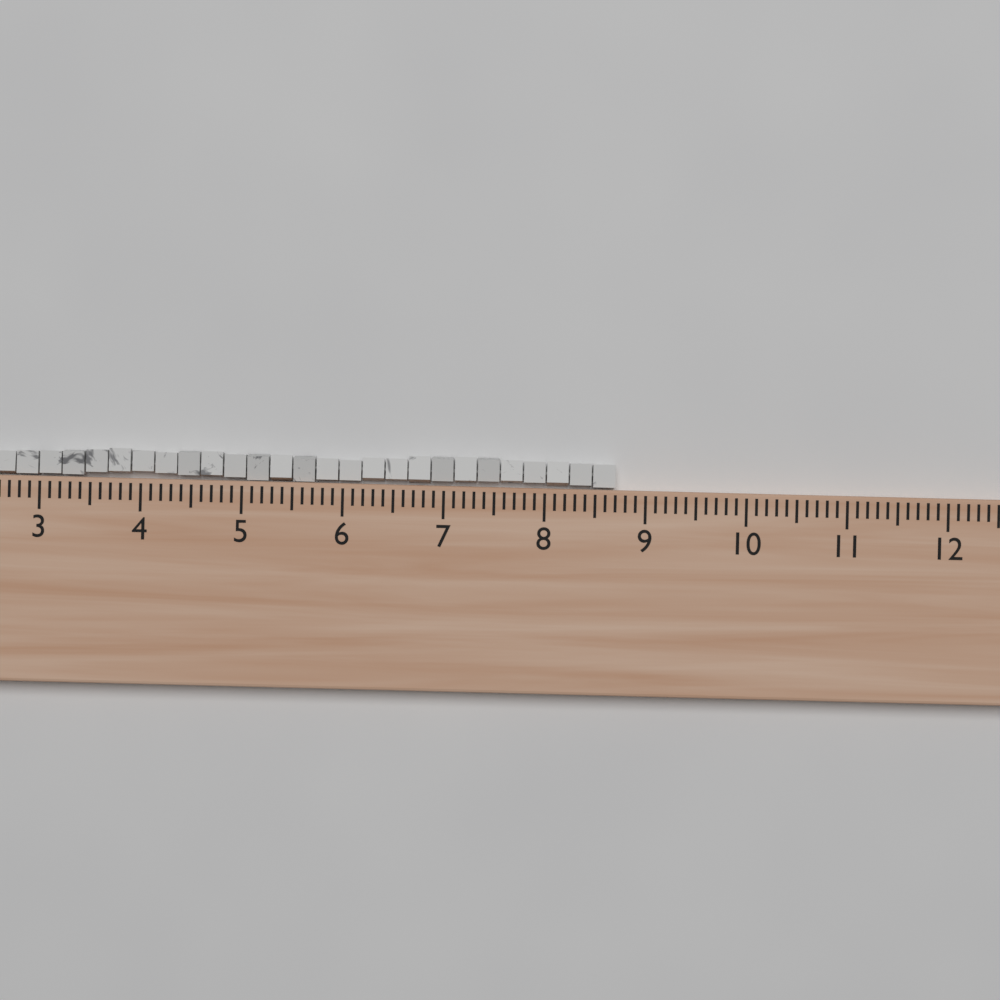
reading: 8.7 (no unit)
